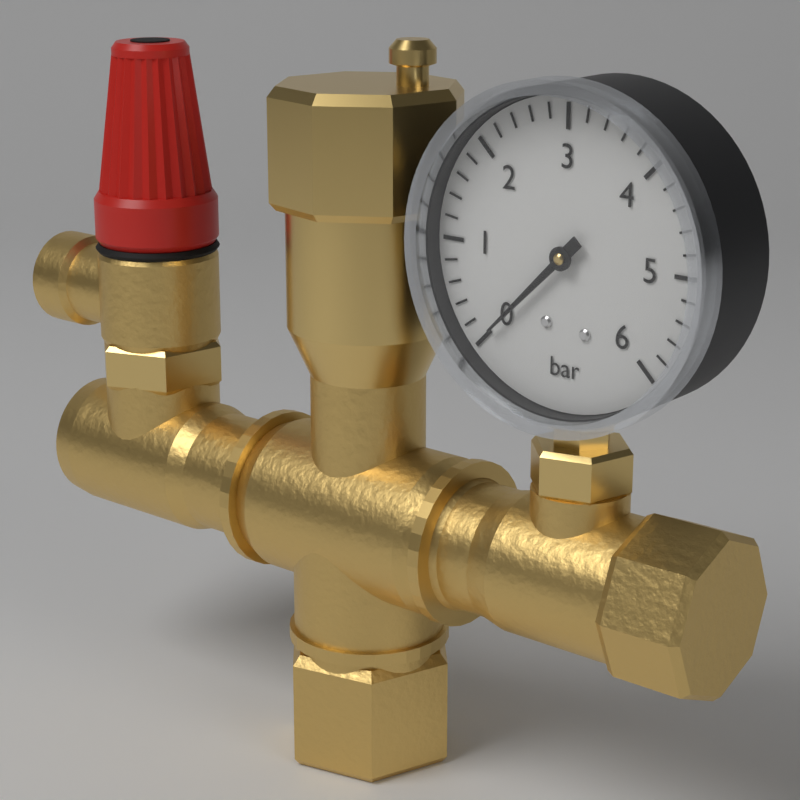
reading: 0.0 bar
